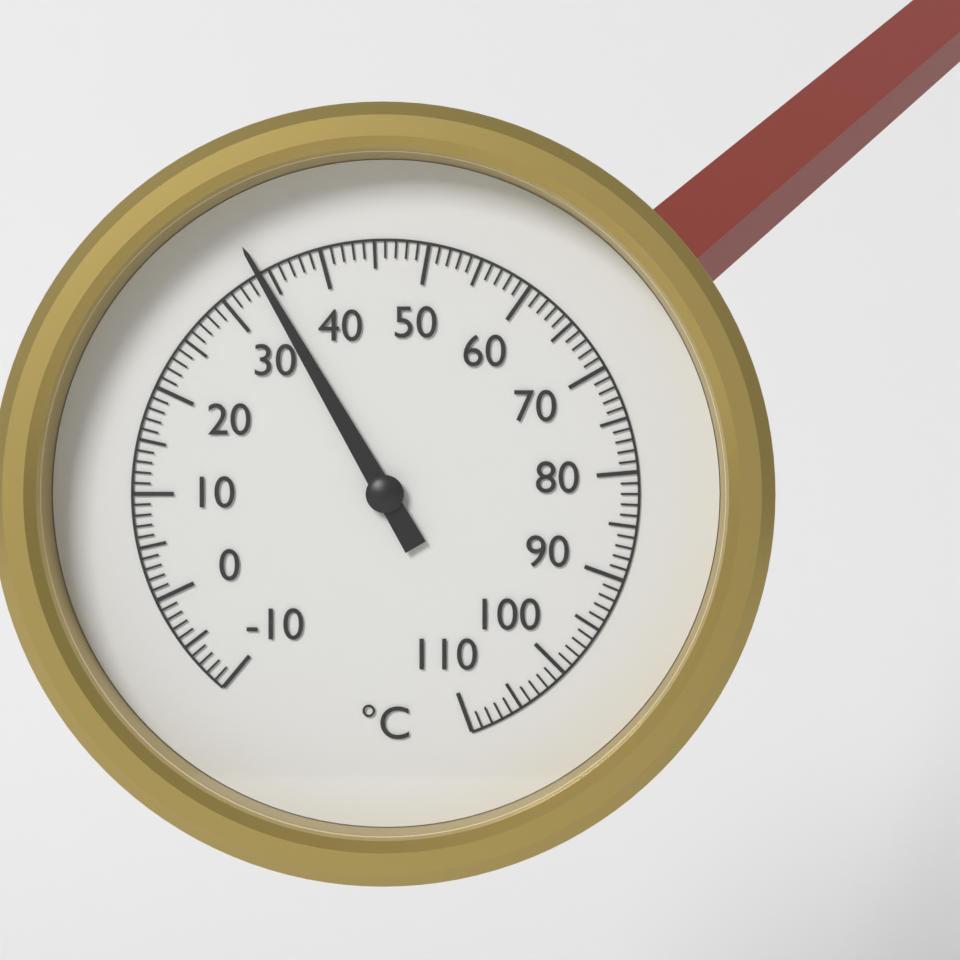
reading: 34 °C
